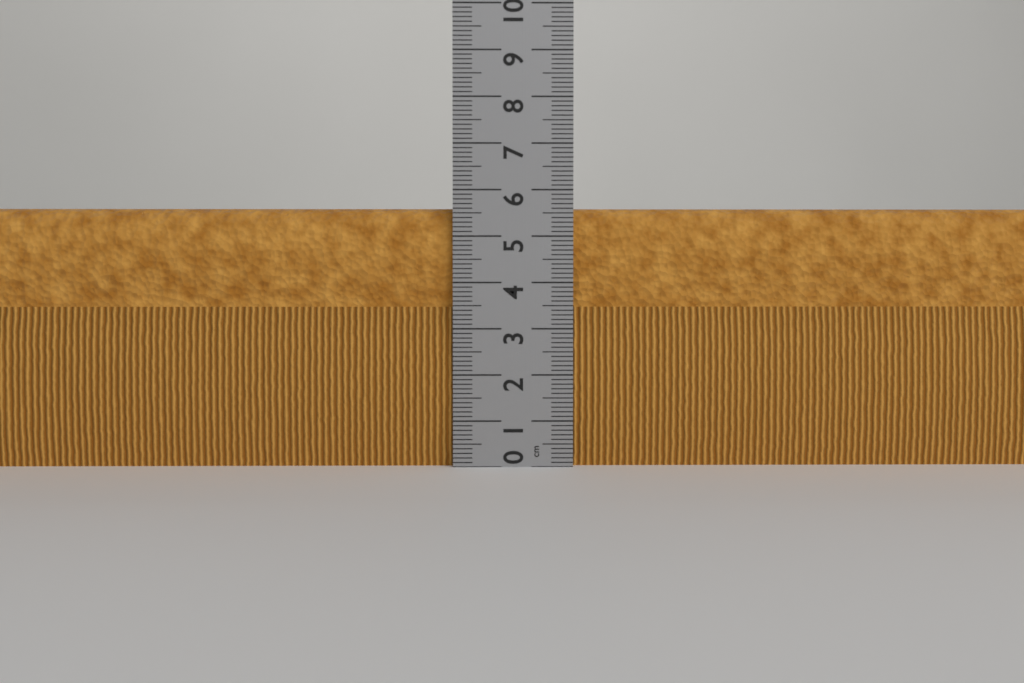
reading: 5.6 cm
